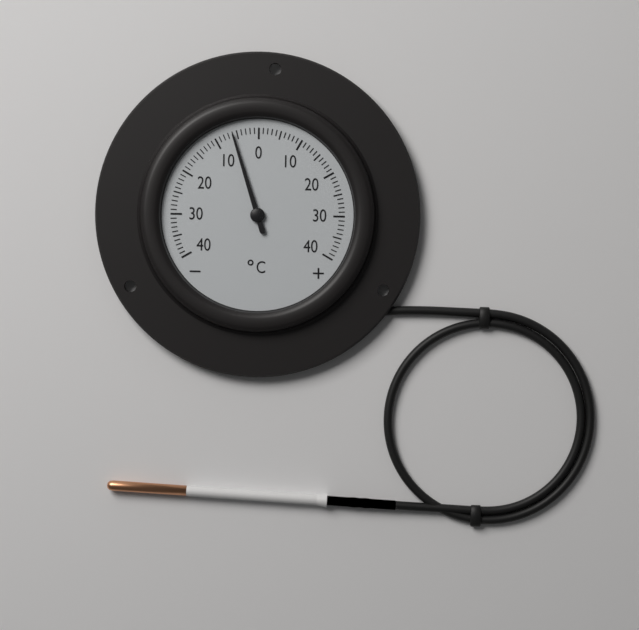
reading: -6 °C
